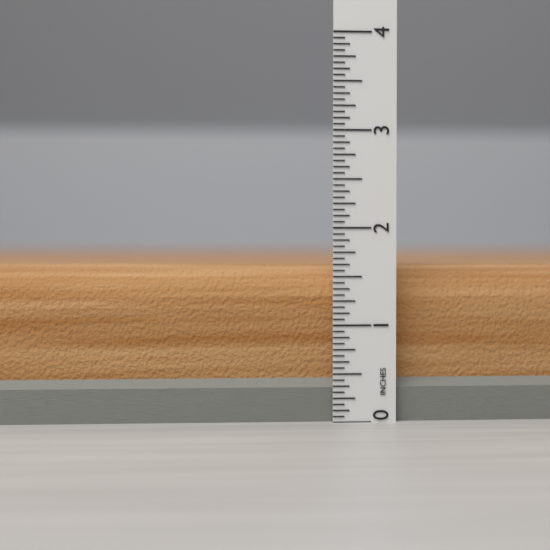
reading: 1.6250 in
